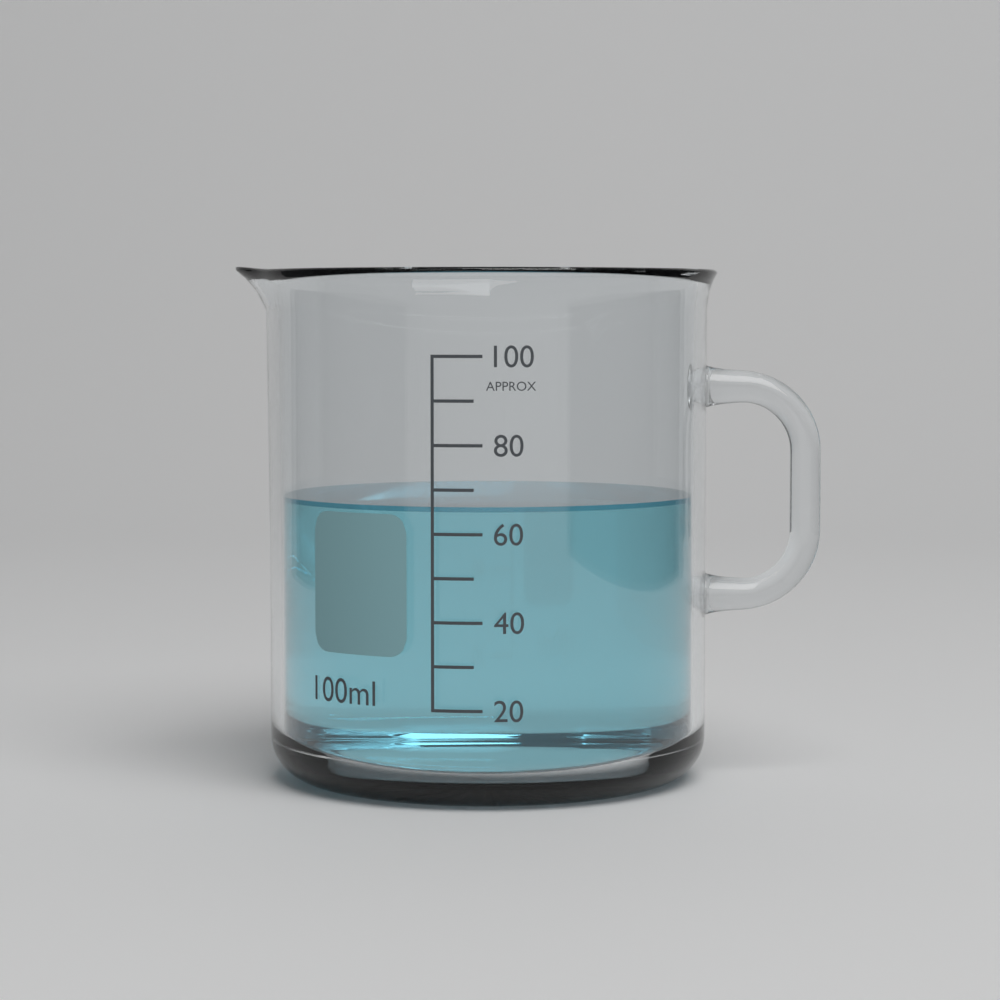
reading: 66 ml
